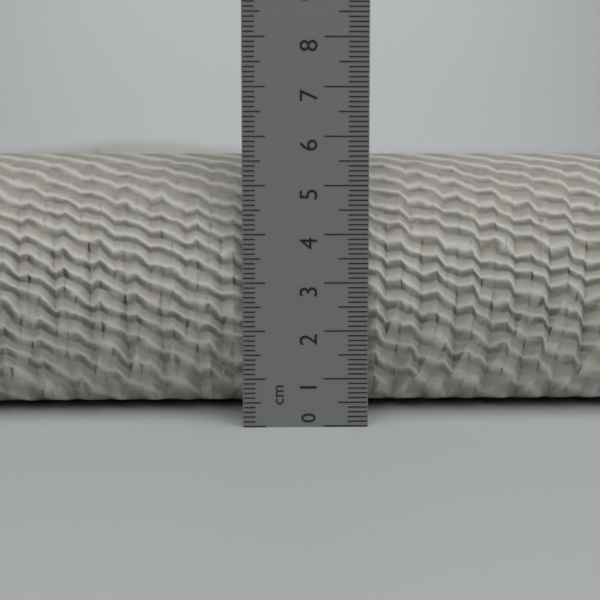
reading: 5.6 cm
